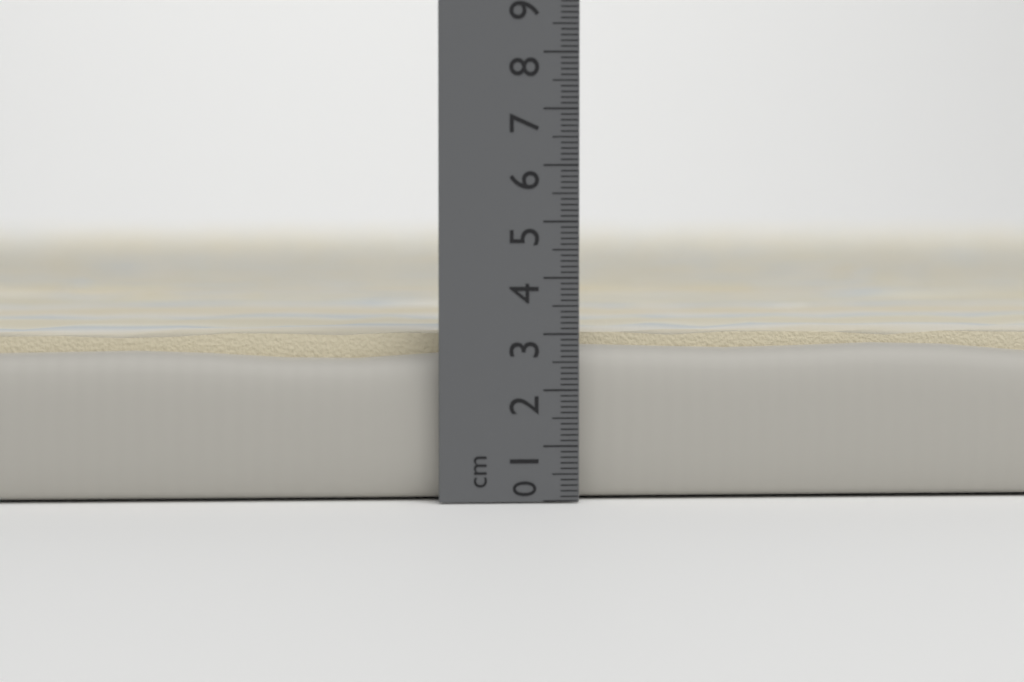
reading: 3.1 cm
